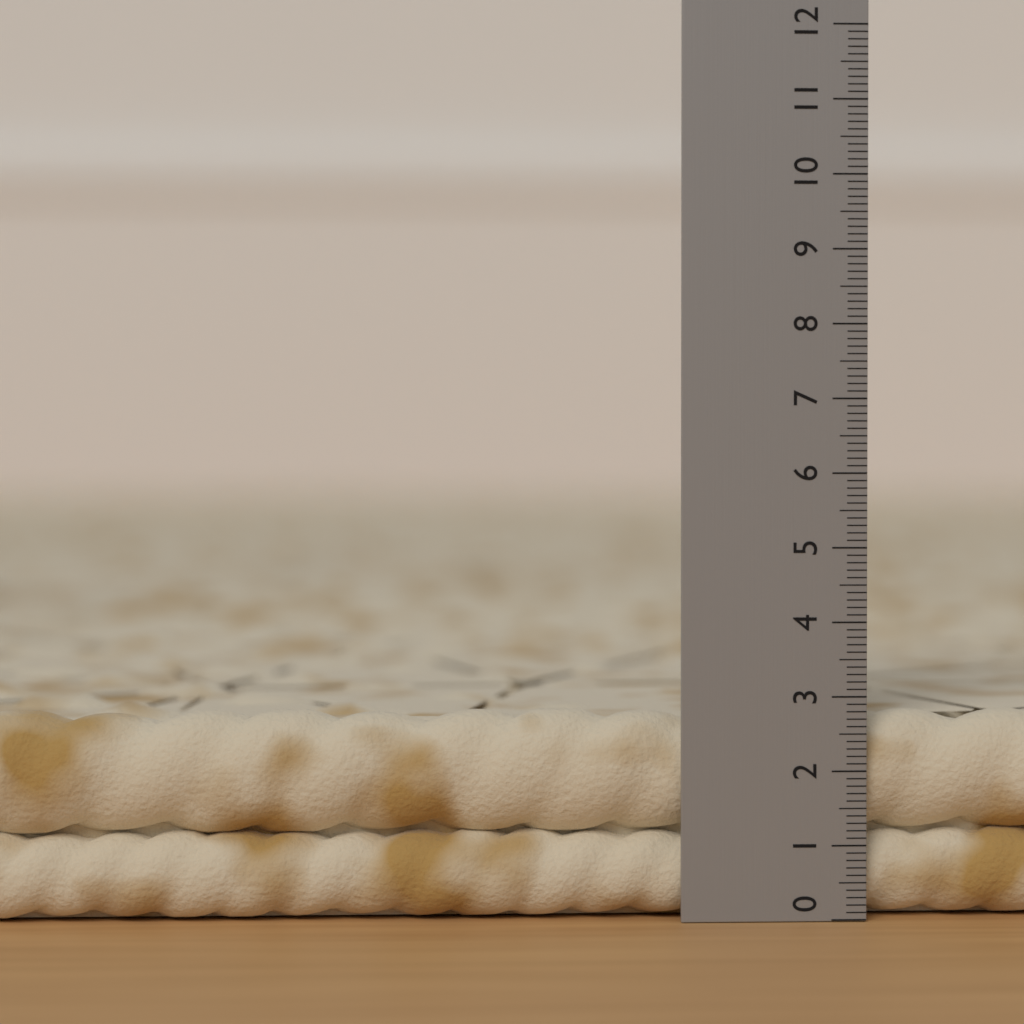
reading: 2.8 (no unit)
